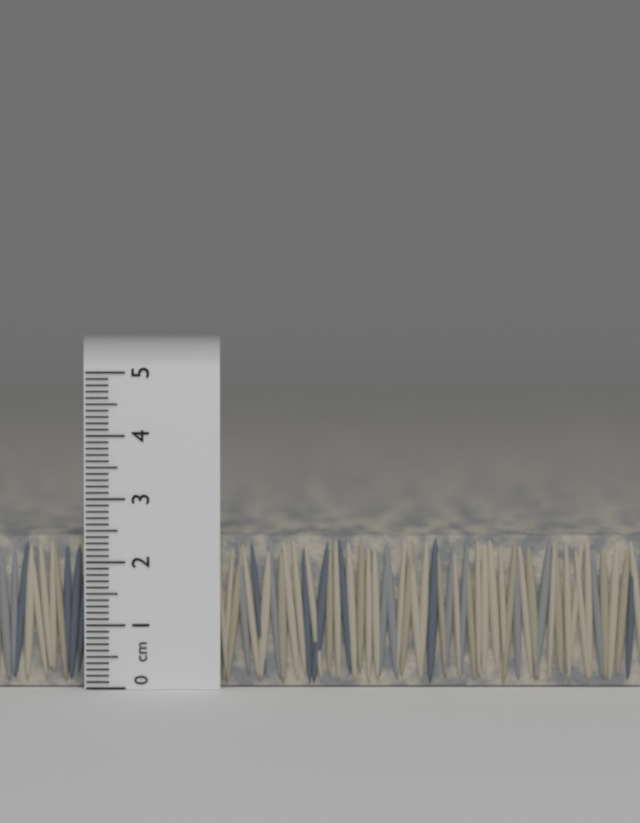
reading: 2.4 cm
